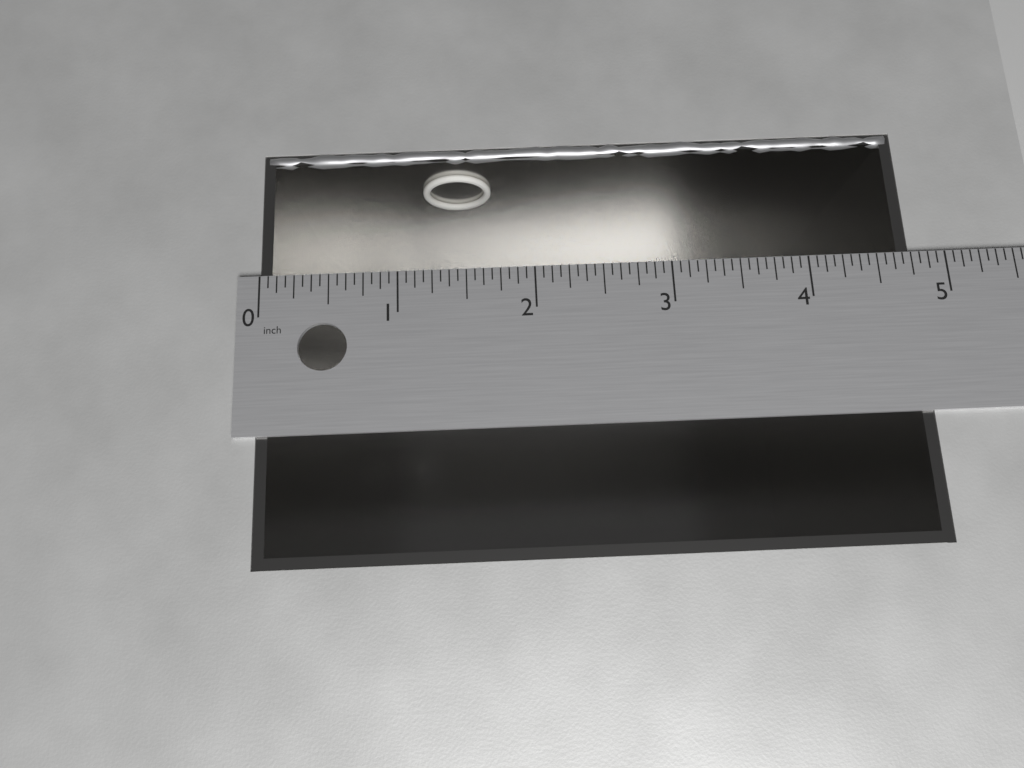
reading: 4.7500 in
